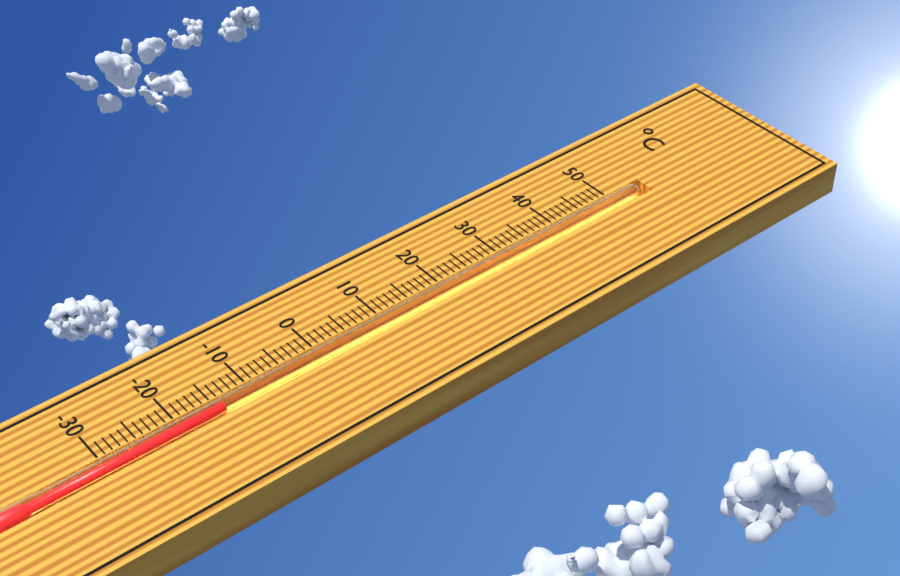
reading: -14 °C
